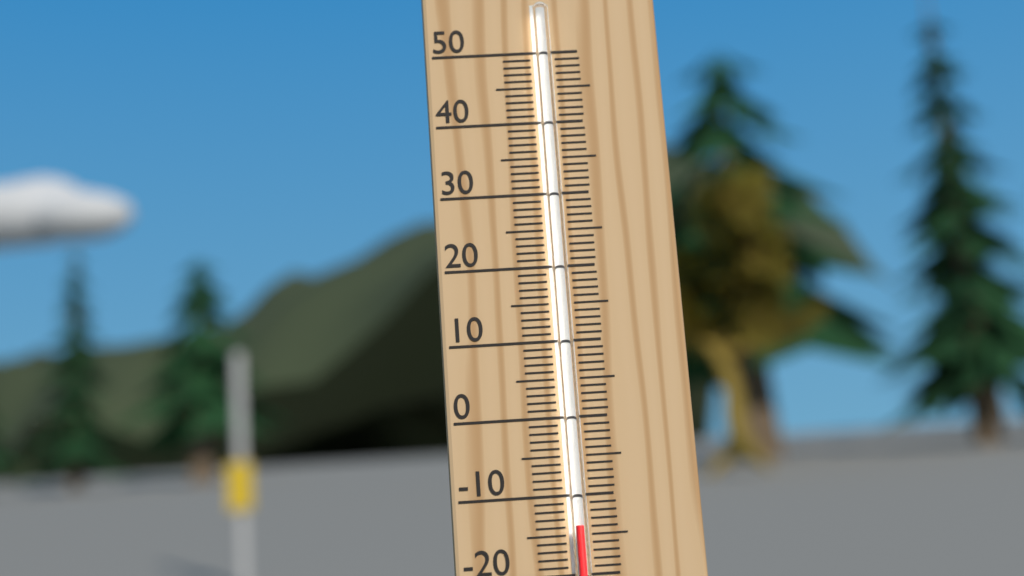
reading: -14 °C
